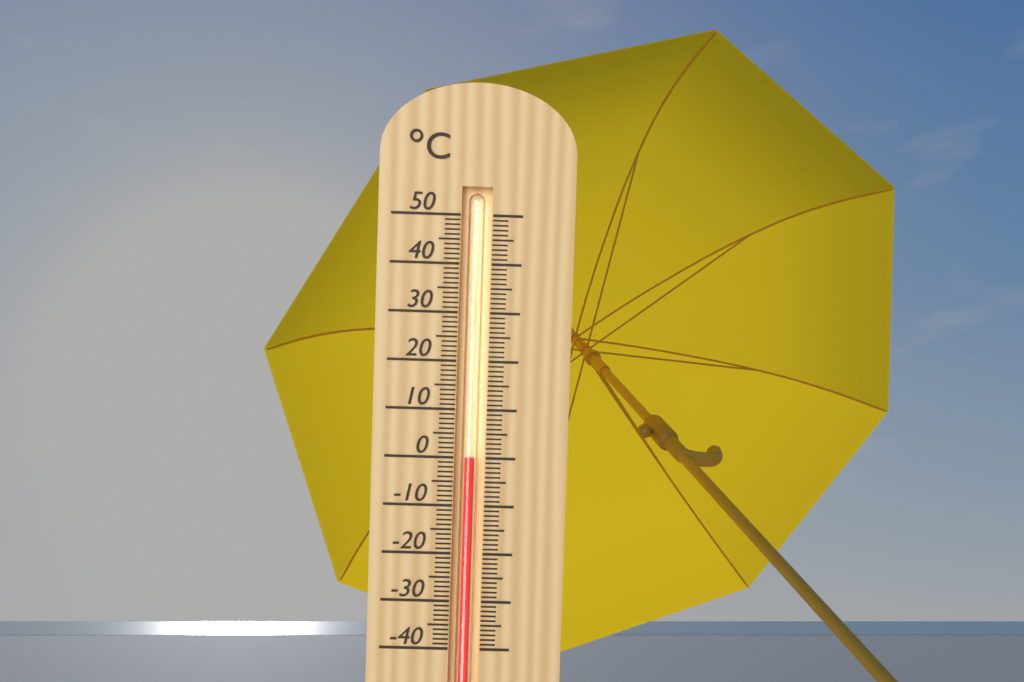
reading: 0 °C
